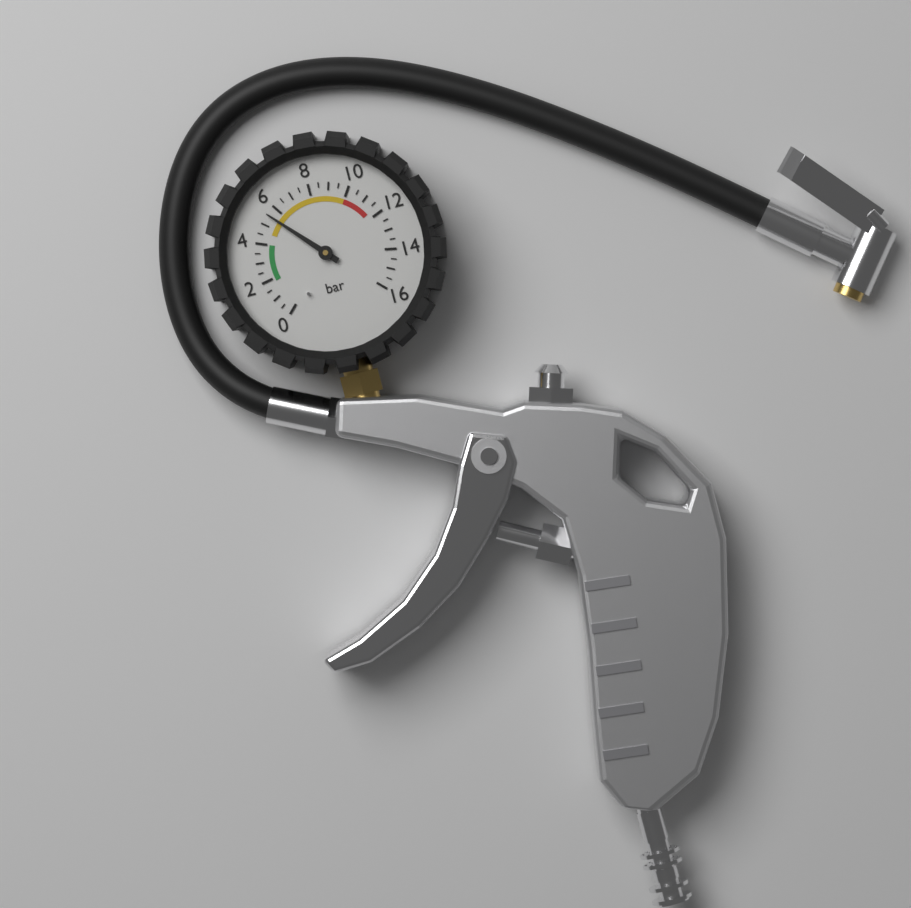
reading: 5.5 bar
